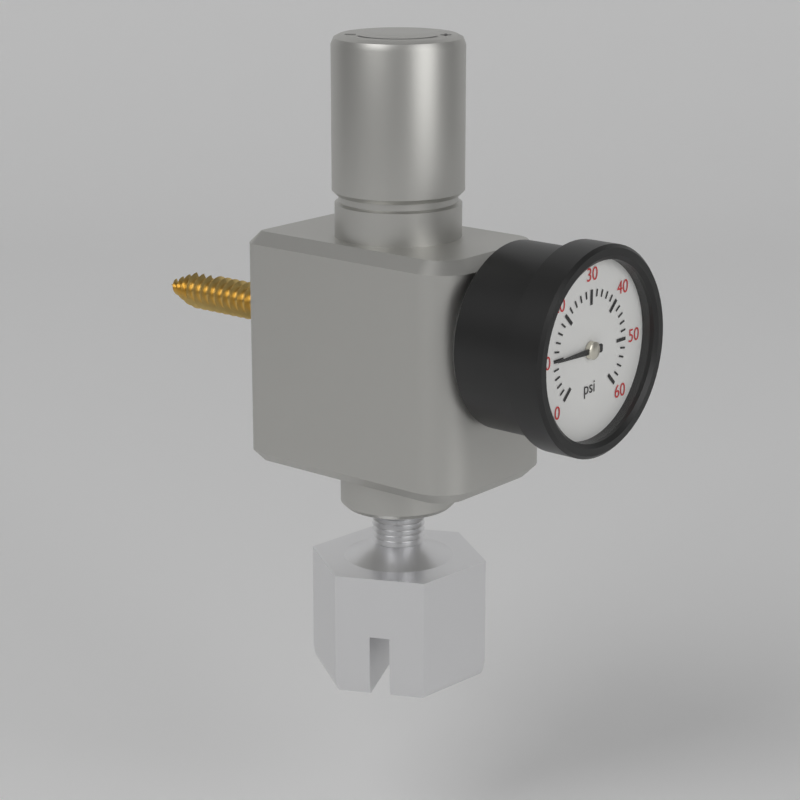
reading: 10 psi
